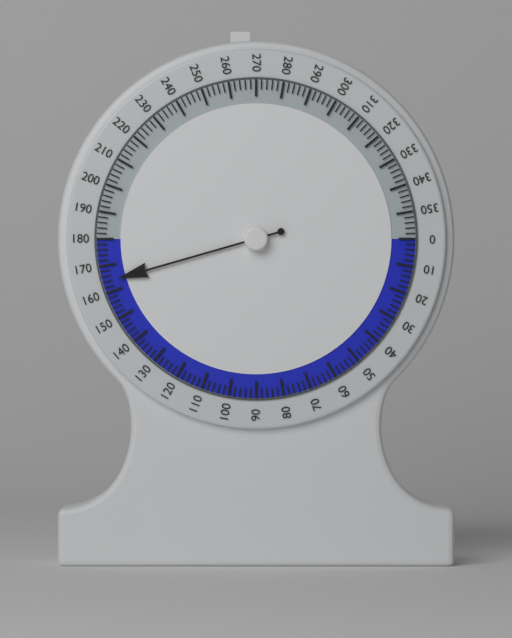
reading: 164 (no unit)
